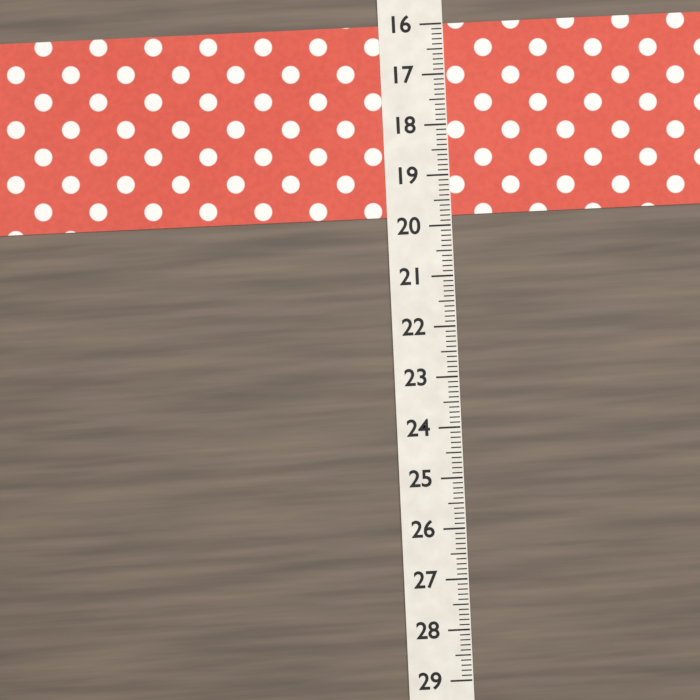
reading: 19.8 (no unit)
